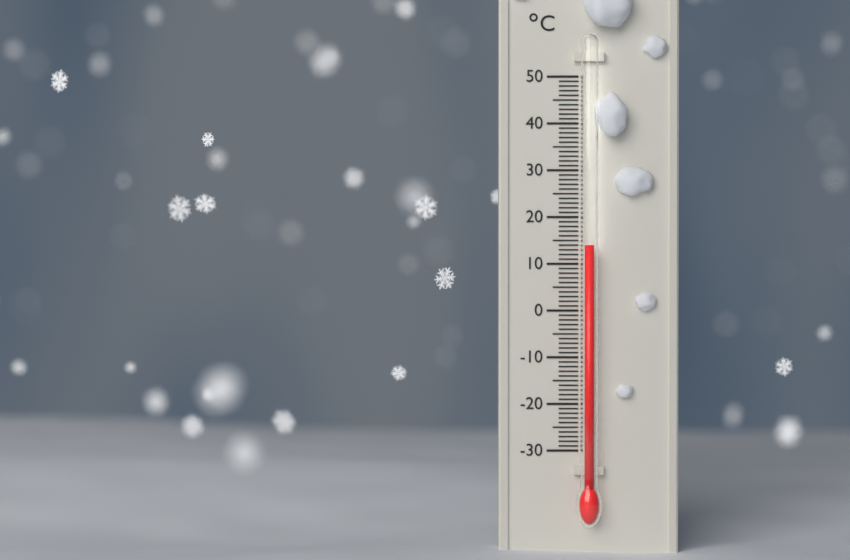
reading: 14 °C
